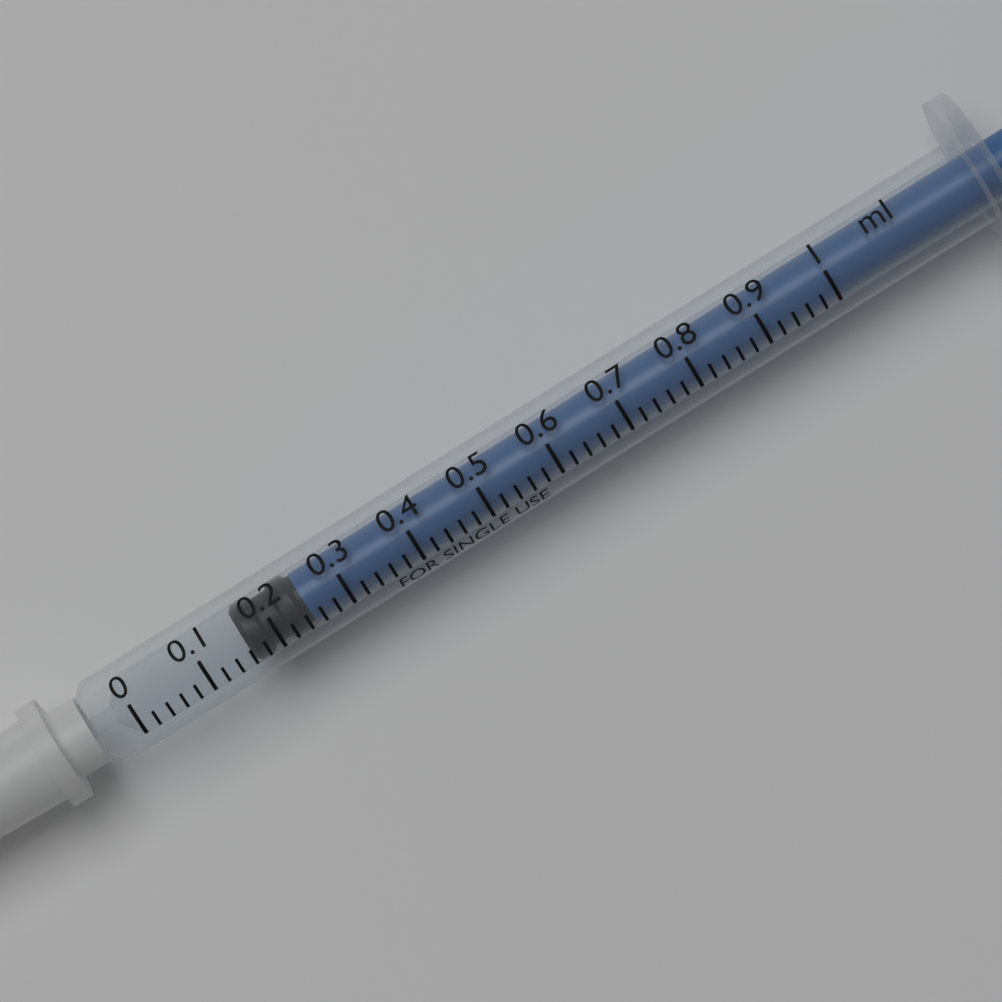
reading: 0.16 ml
